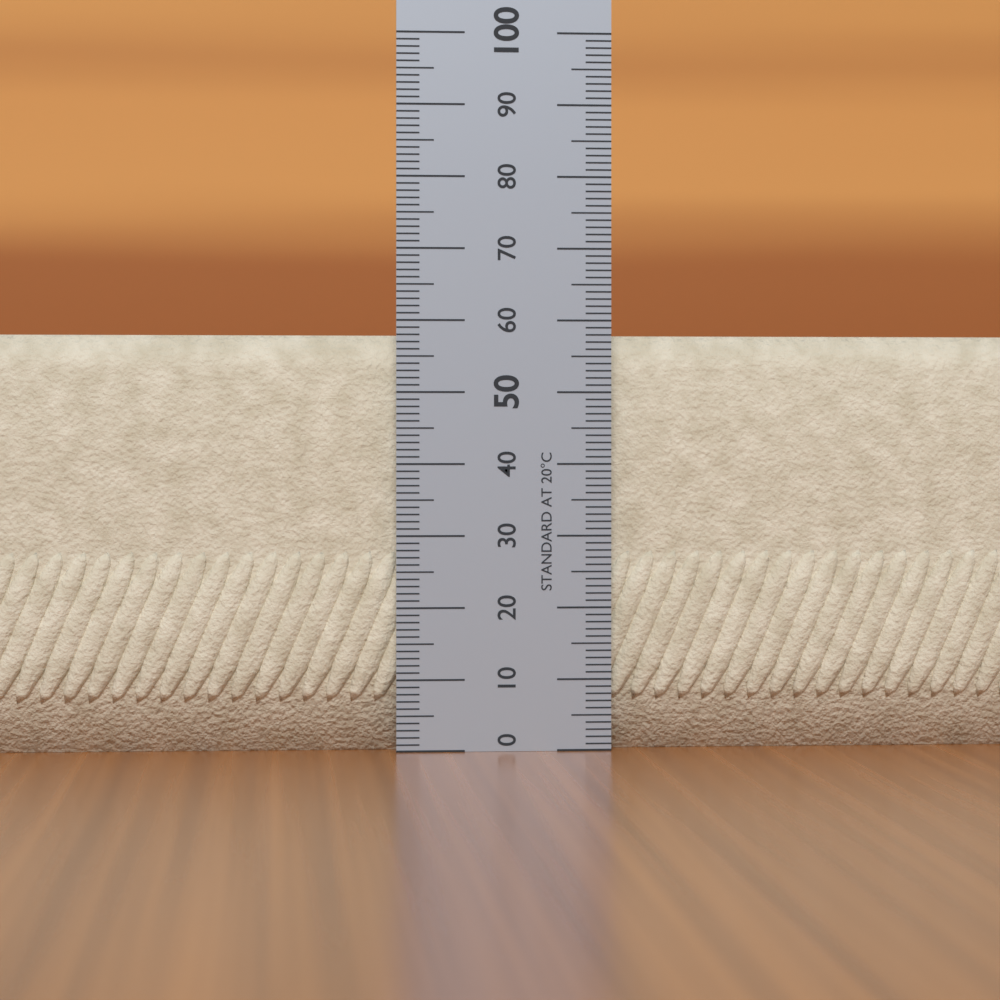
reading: 58 (no unit)
